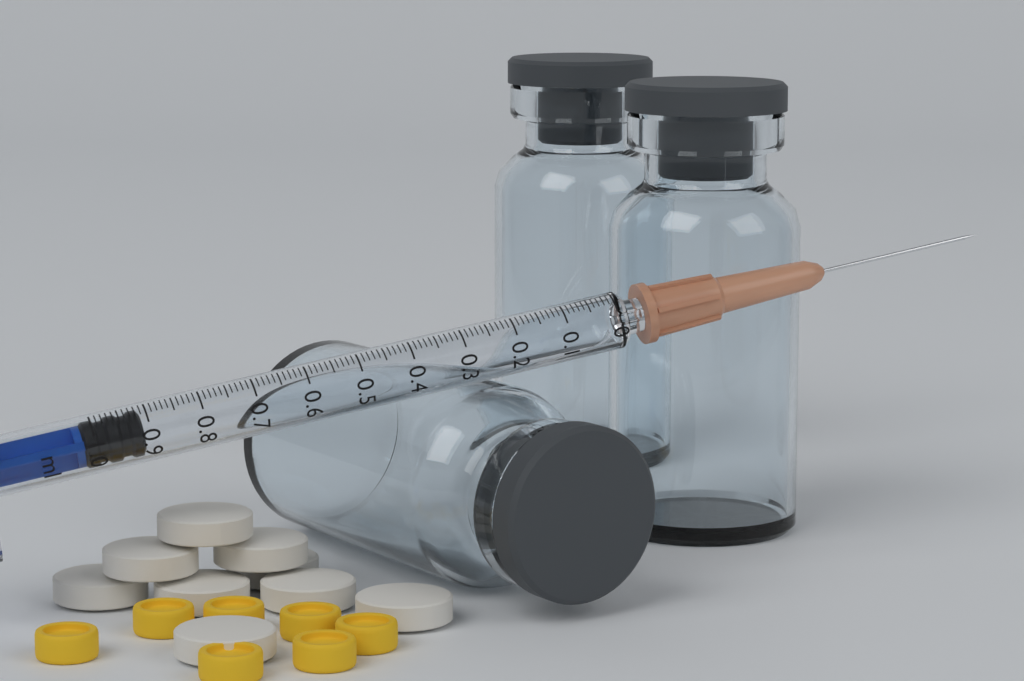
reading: 0.91 ml
